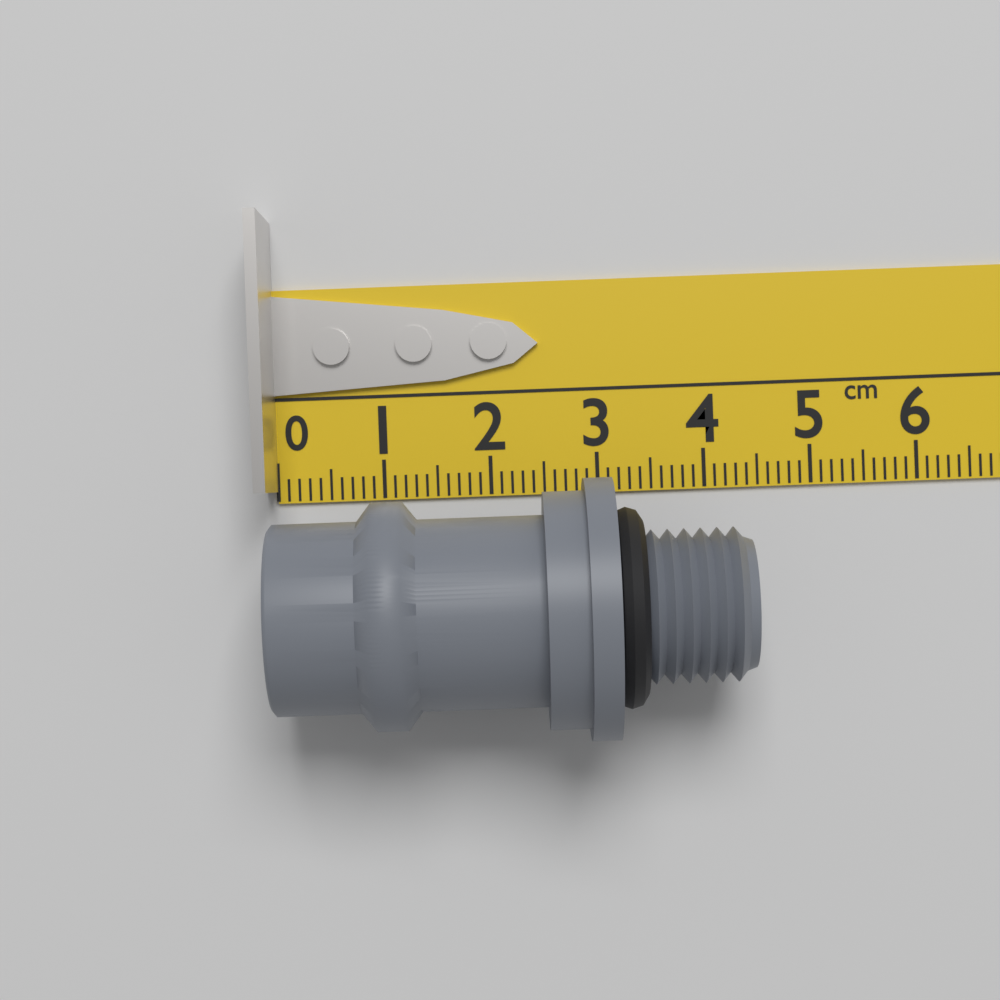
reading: 4.3 cm
